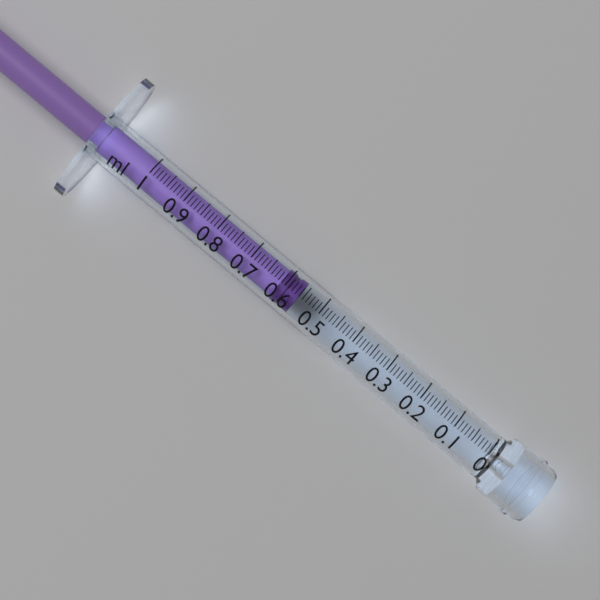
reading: 0.56 ml
